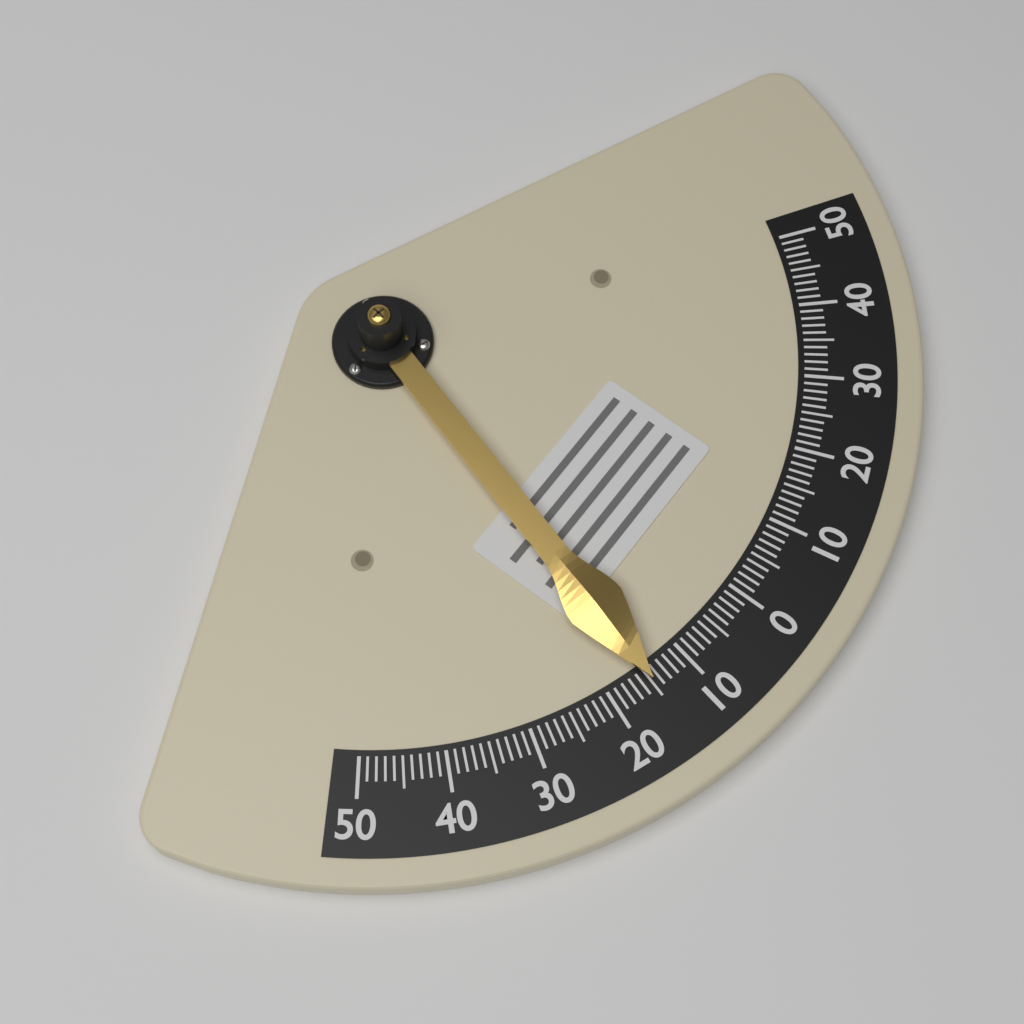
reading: -15 (no unit)
